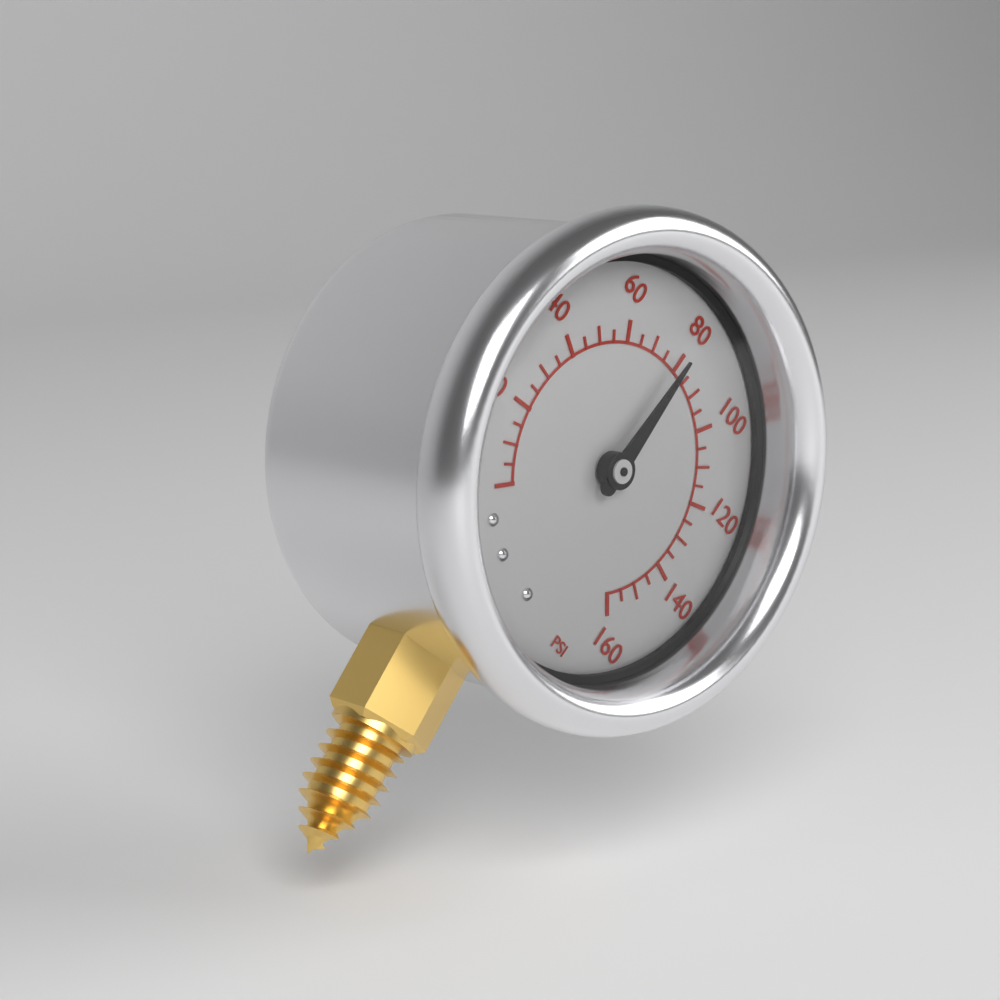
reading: 80 psi
